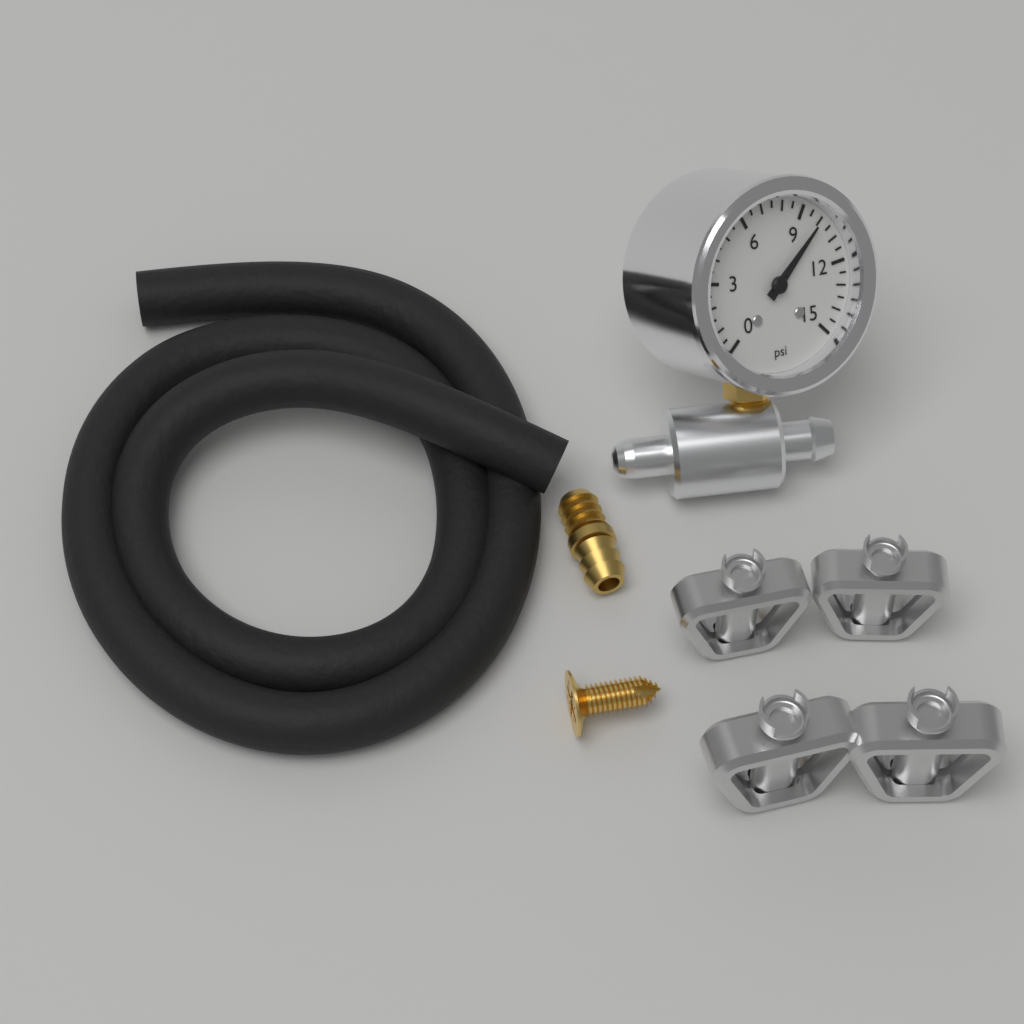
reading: 10.0 psi
